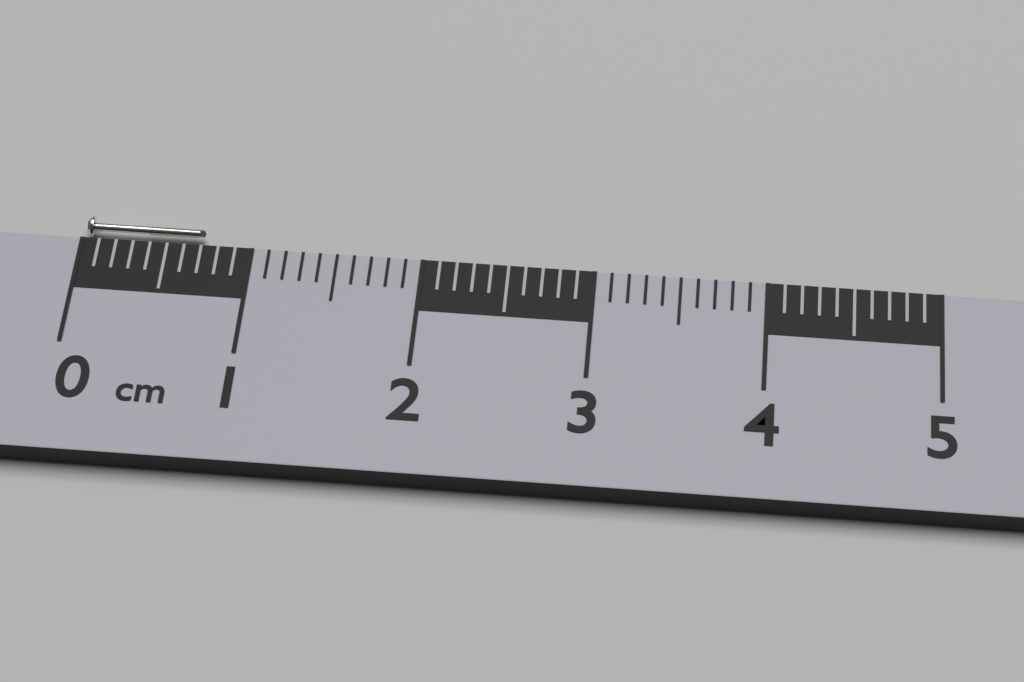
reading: 0.7 cm
